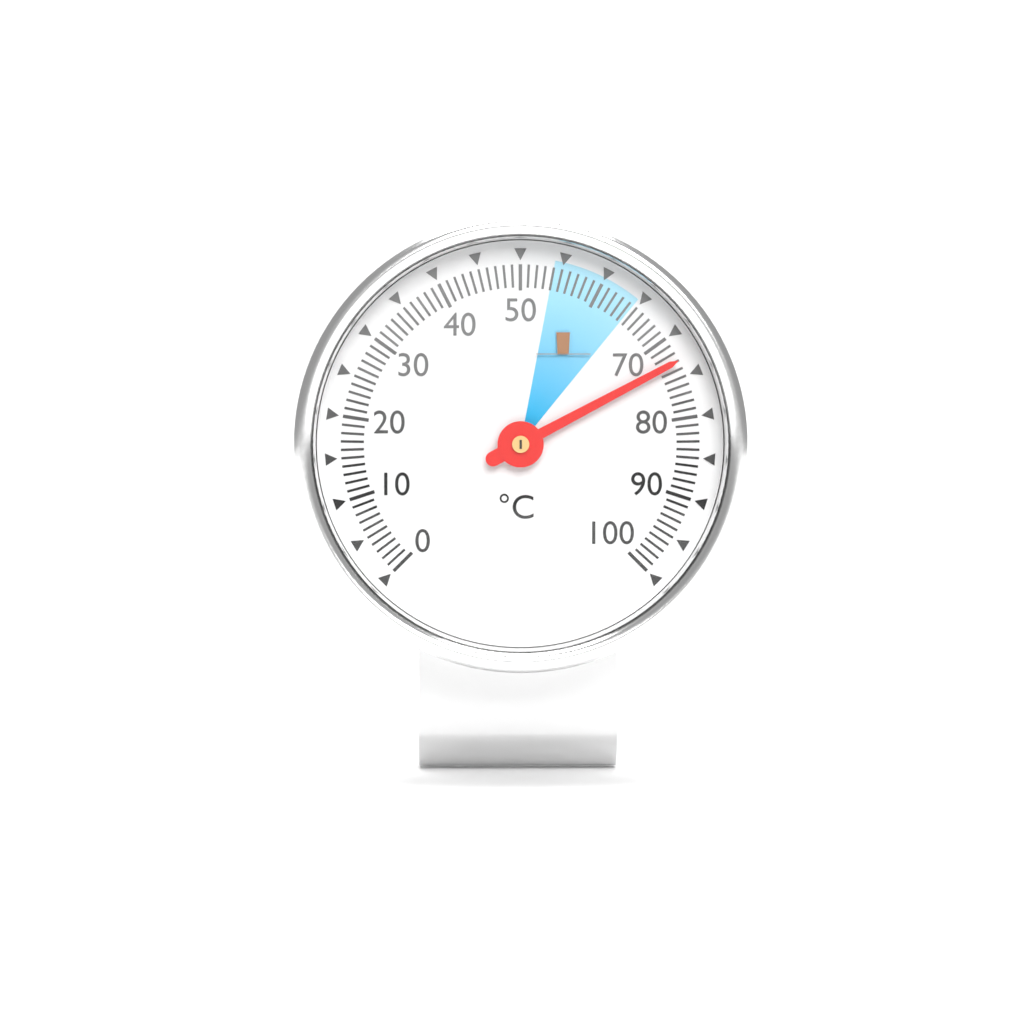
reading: 73 °C
